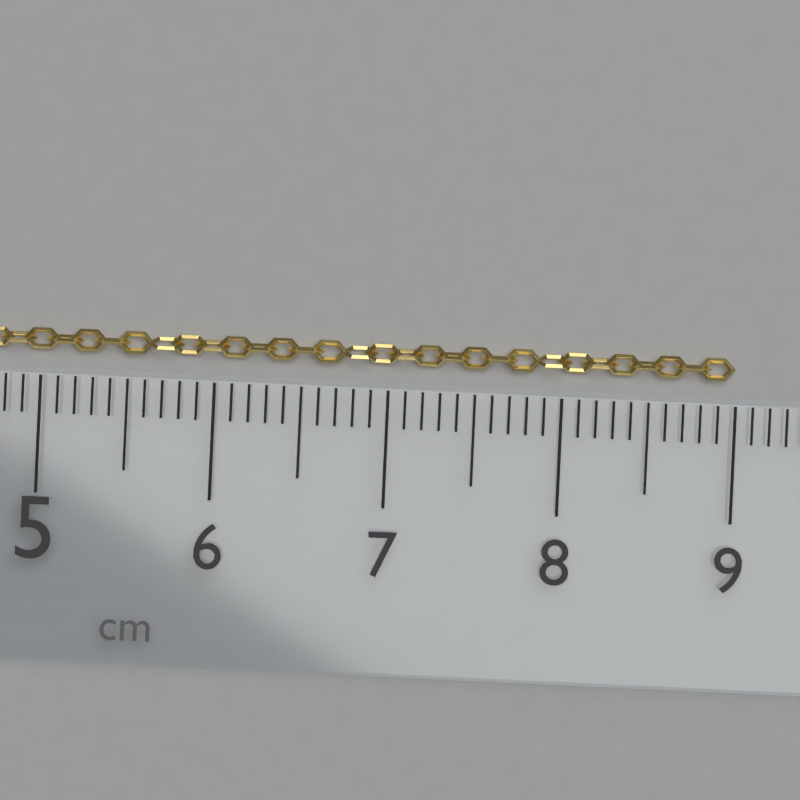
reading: 9.0 cm
